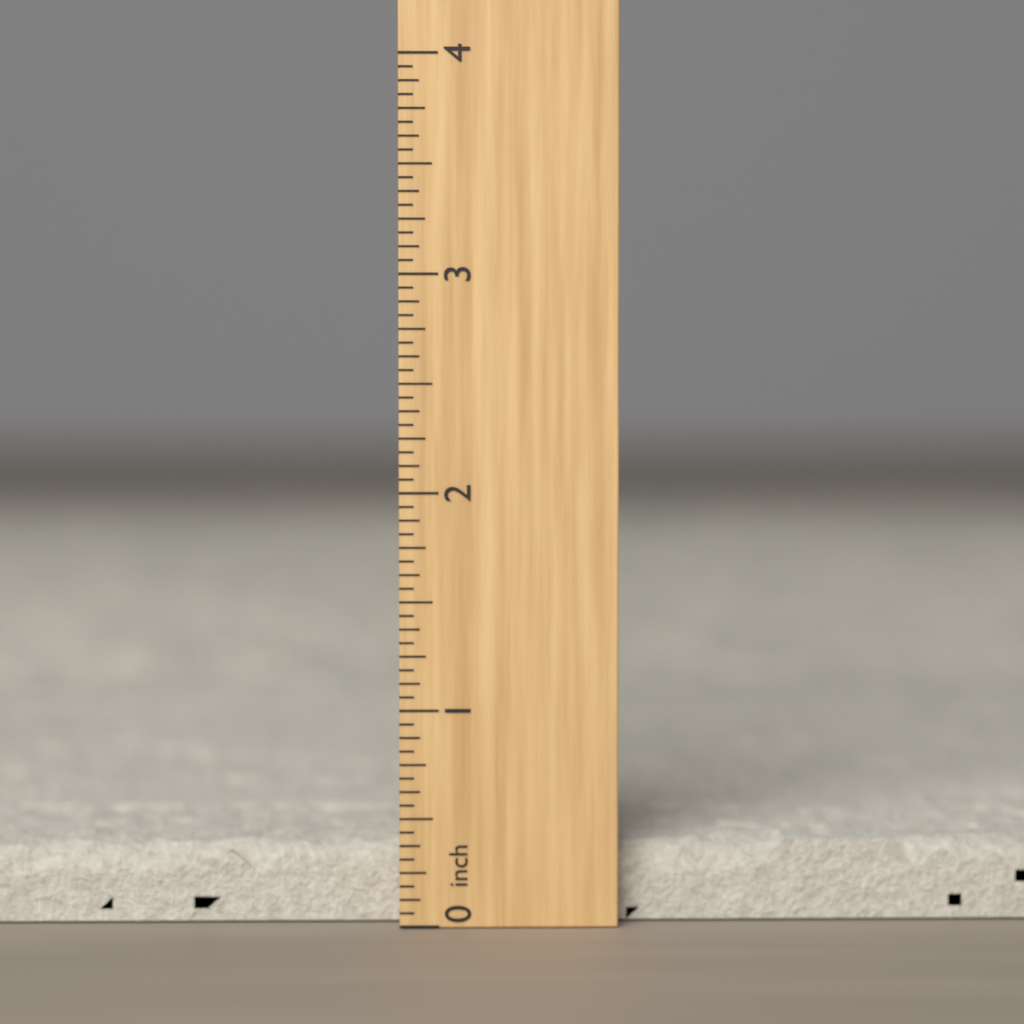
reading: 0.3750 inch
